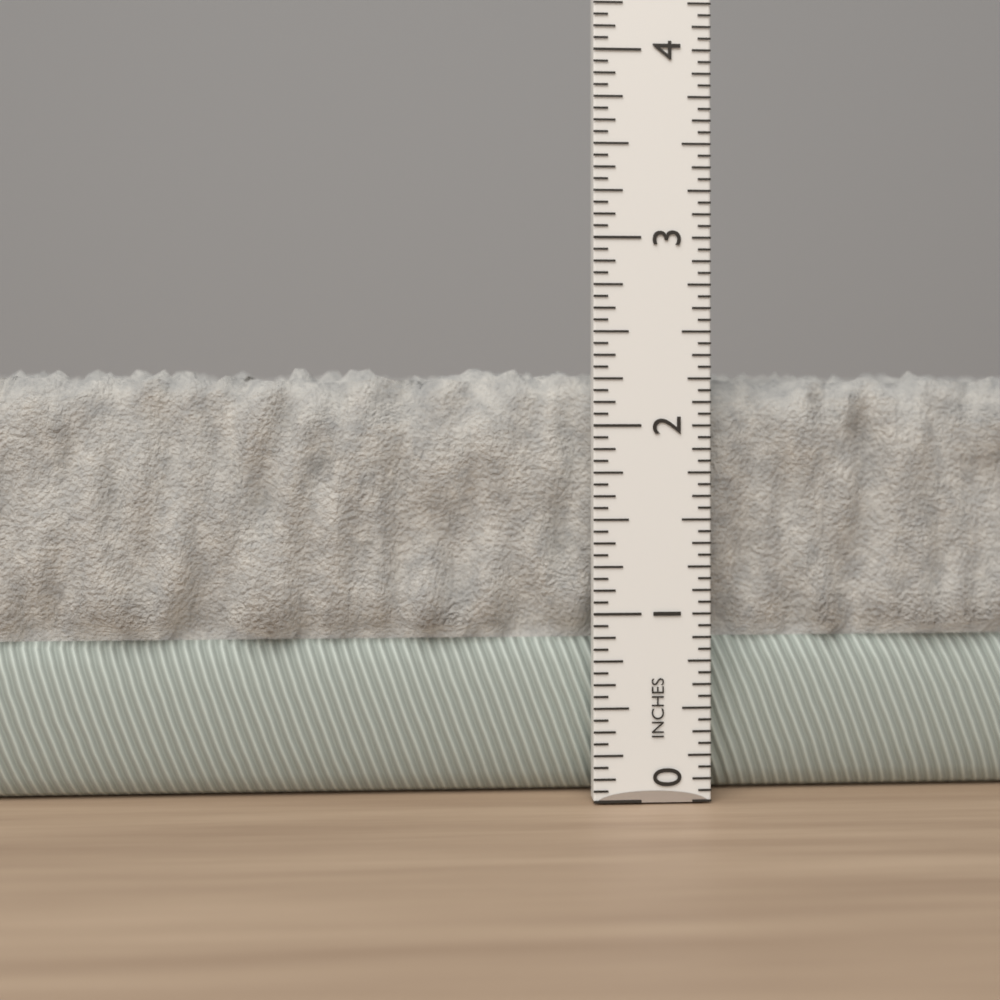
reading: 2.3125 in
